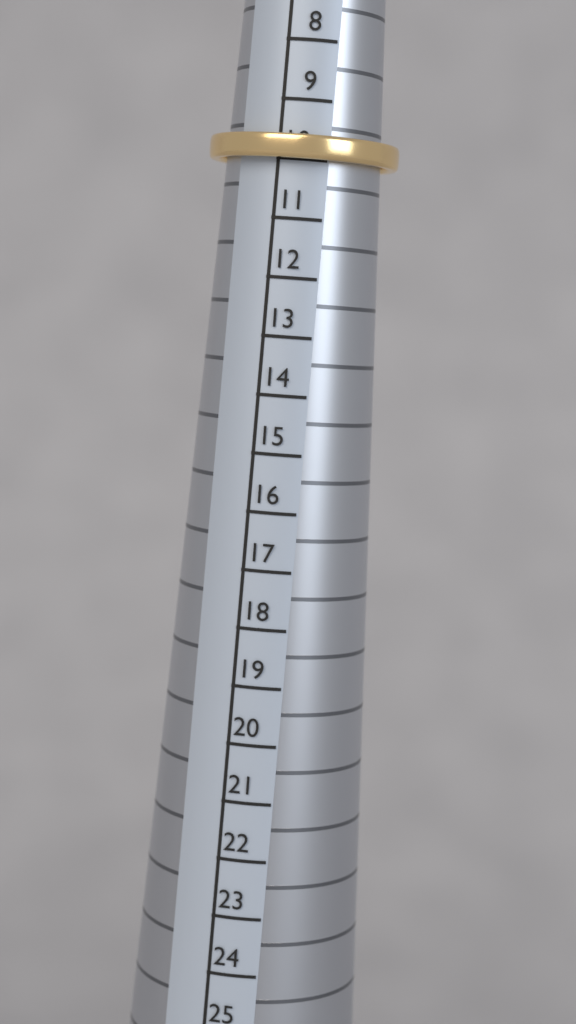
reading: 10 (no unit)
